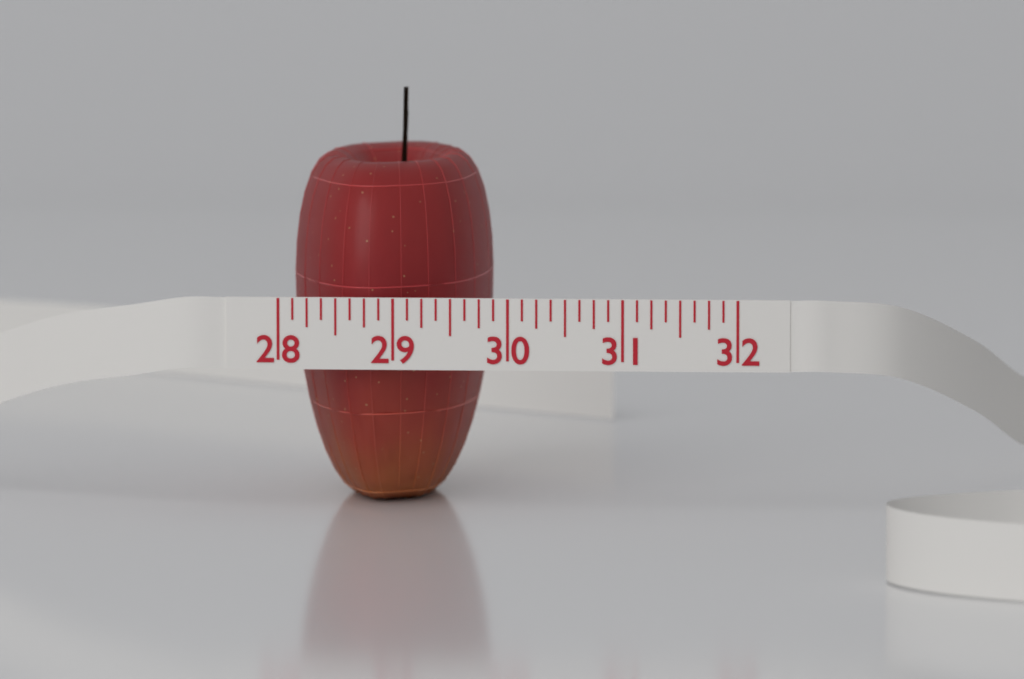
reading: 29.750 (no unit)
